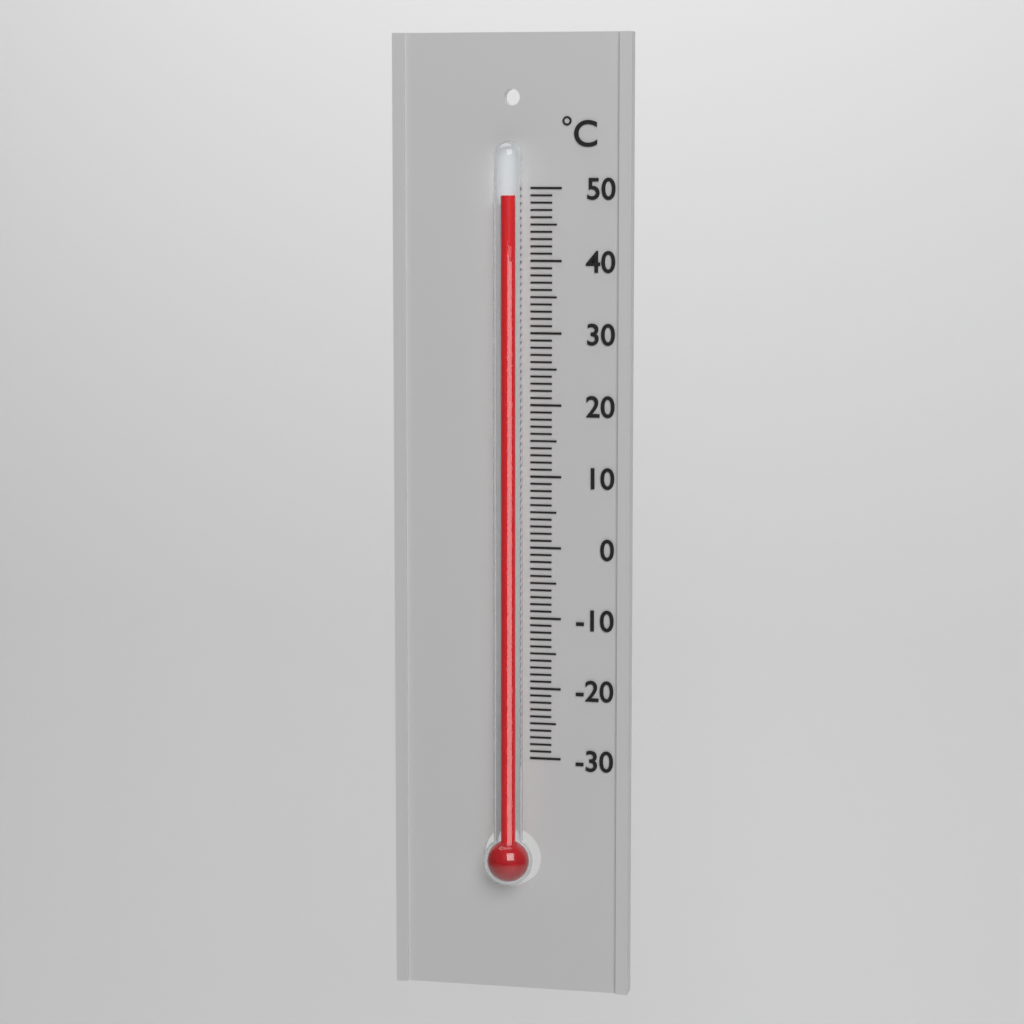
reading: 49 °C
